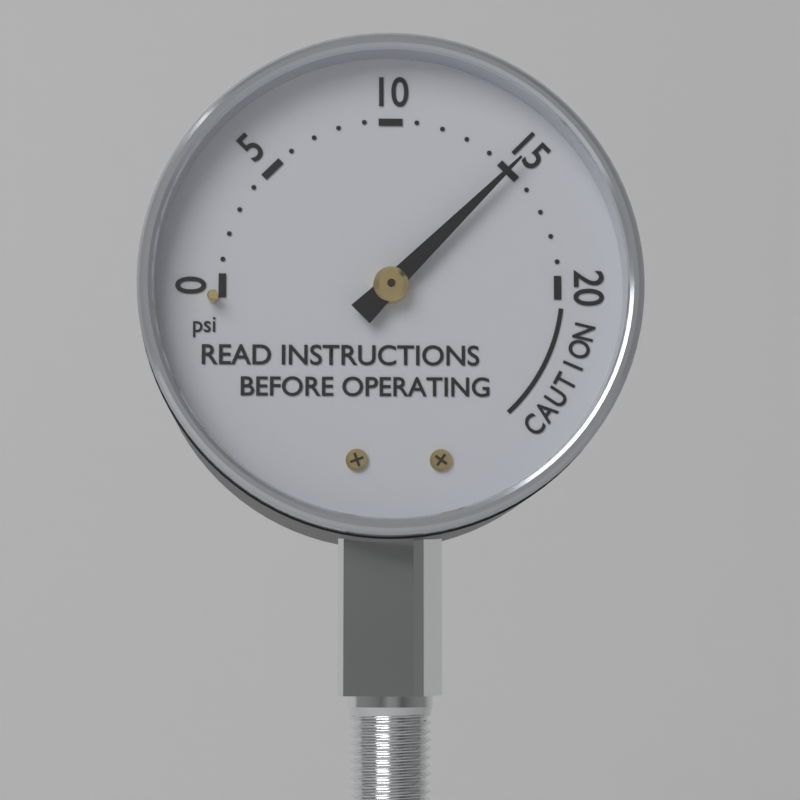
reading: 15 psi
